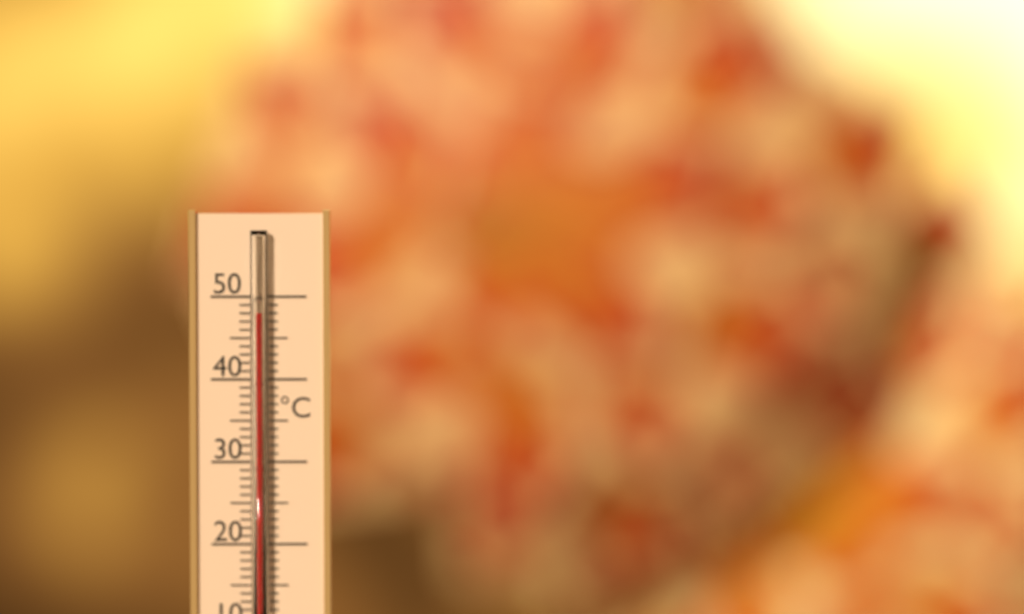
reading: 48 °C
